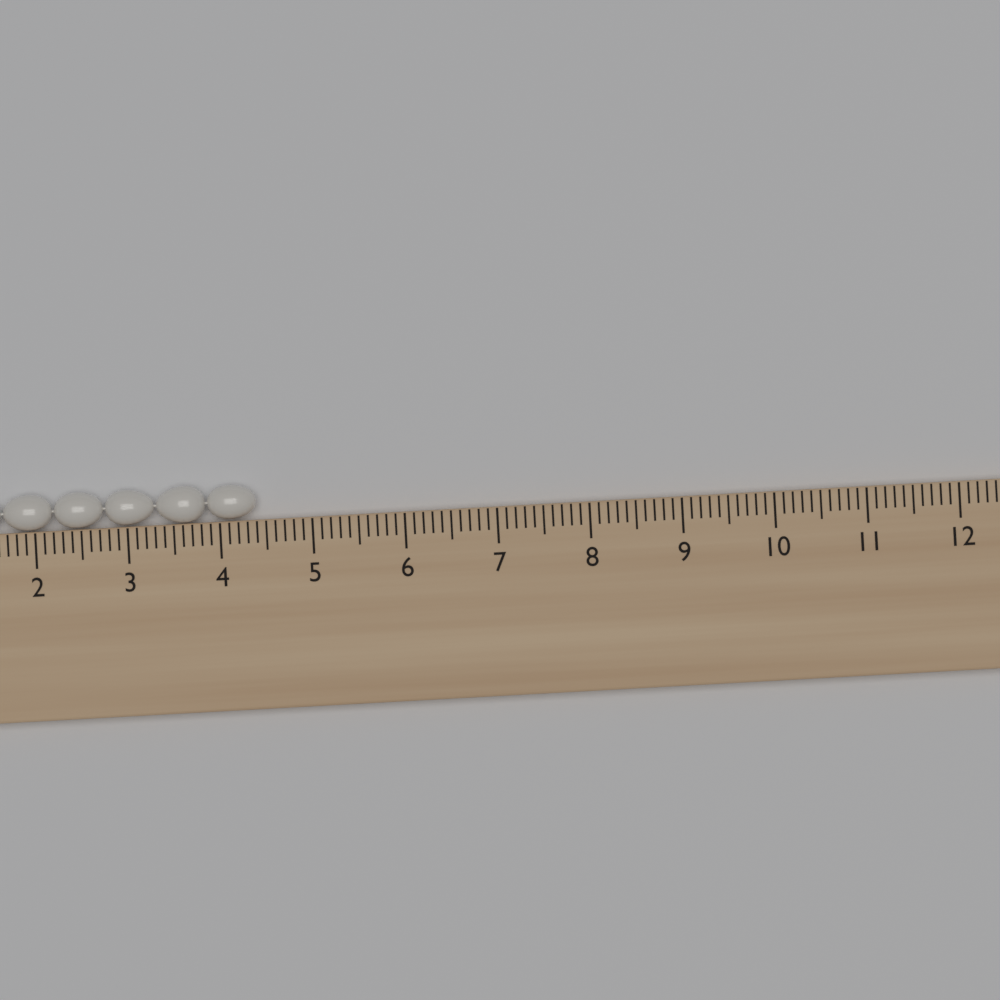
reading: 4.4 cm
